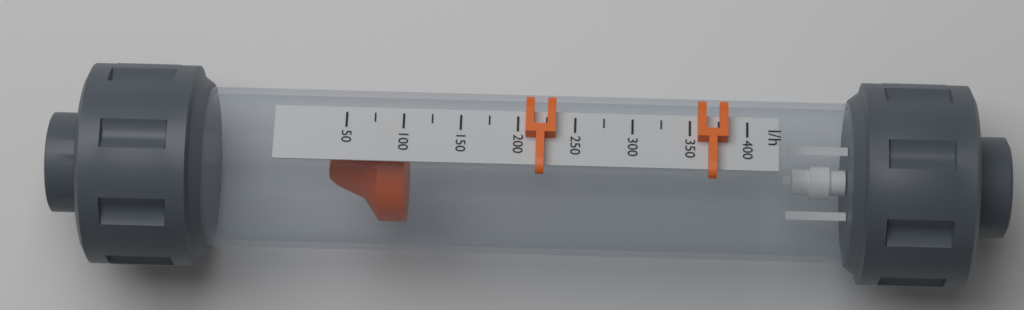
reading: 100 l/h
